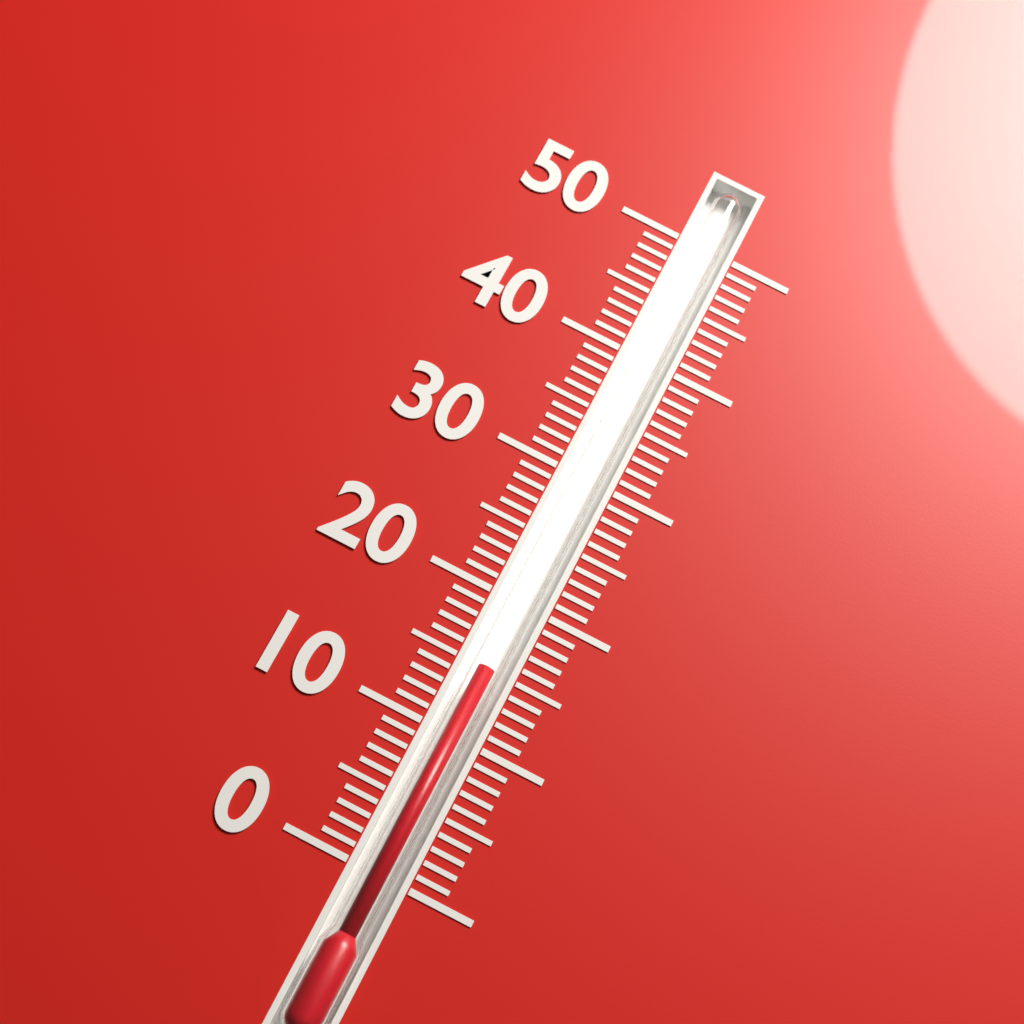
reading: 15 (no unit)
